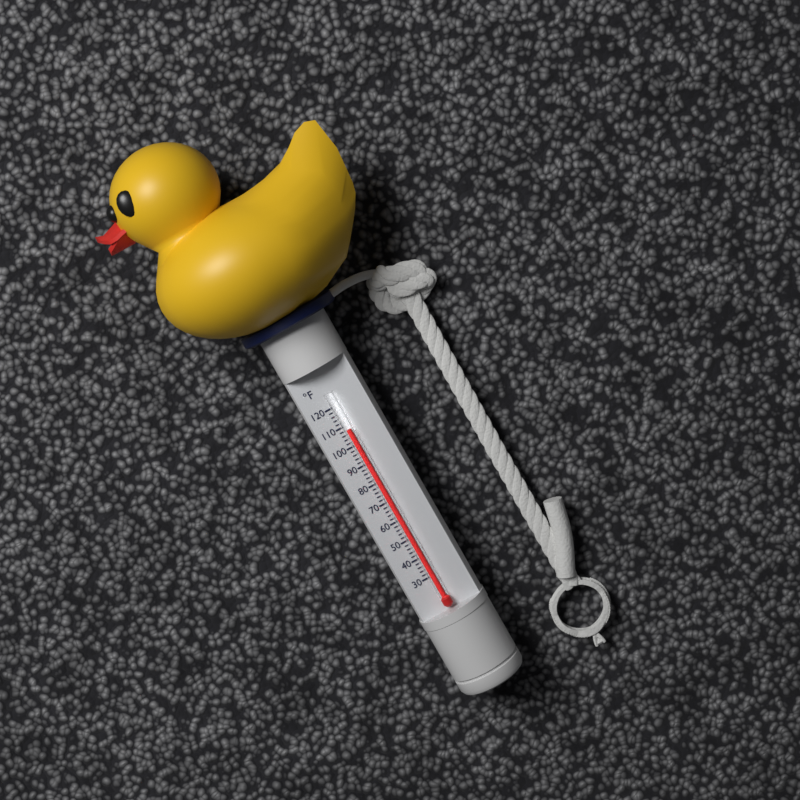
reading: 108 °F
